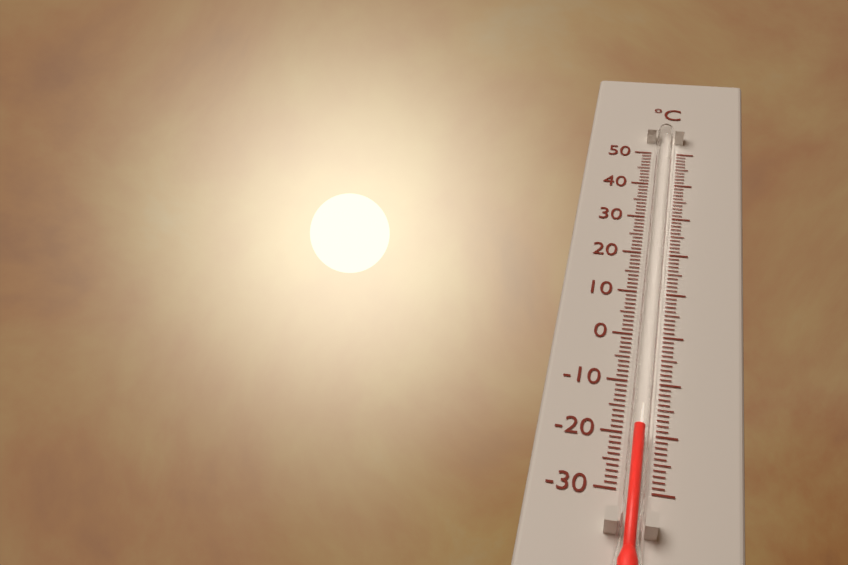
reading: -20 °C
